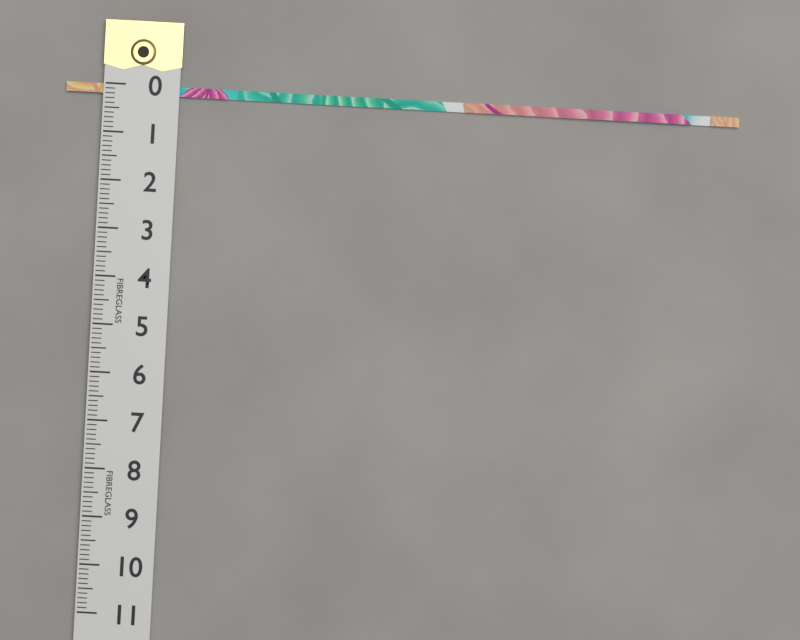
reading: 0.2 (no unit)
